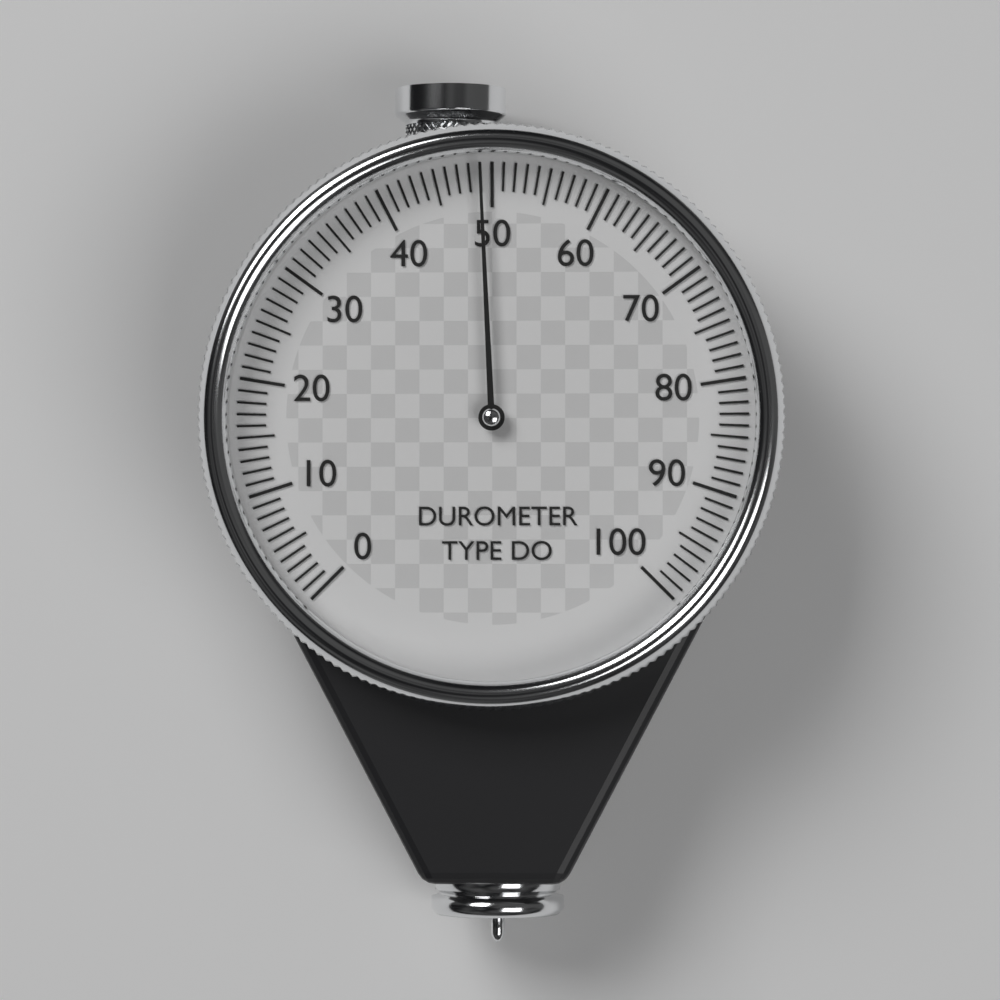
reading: 49 (no unit)
